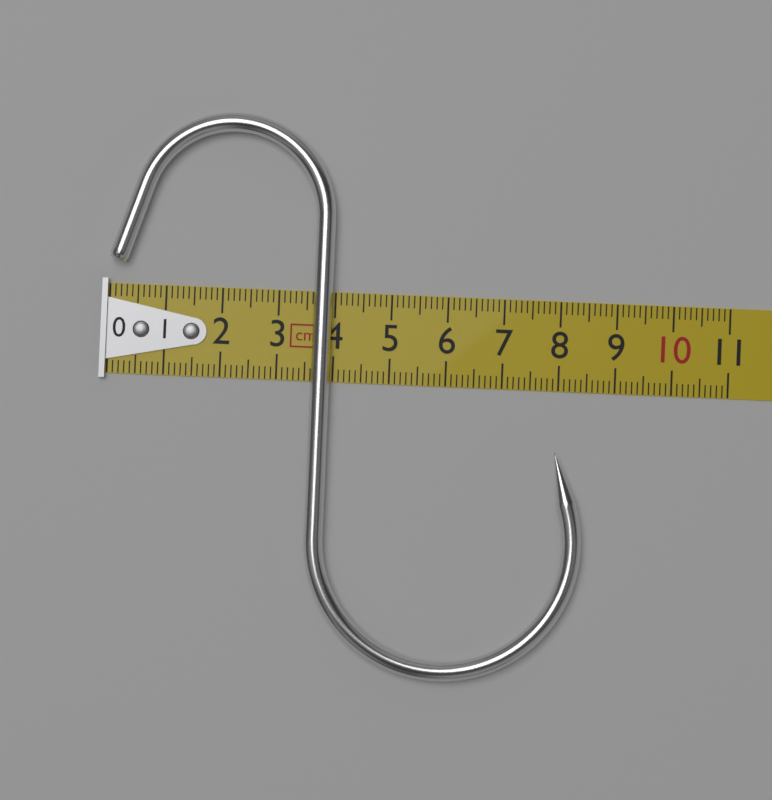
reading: 8.5 cm
